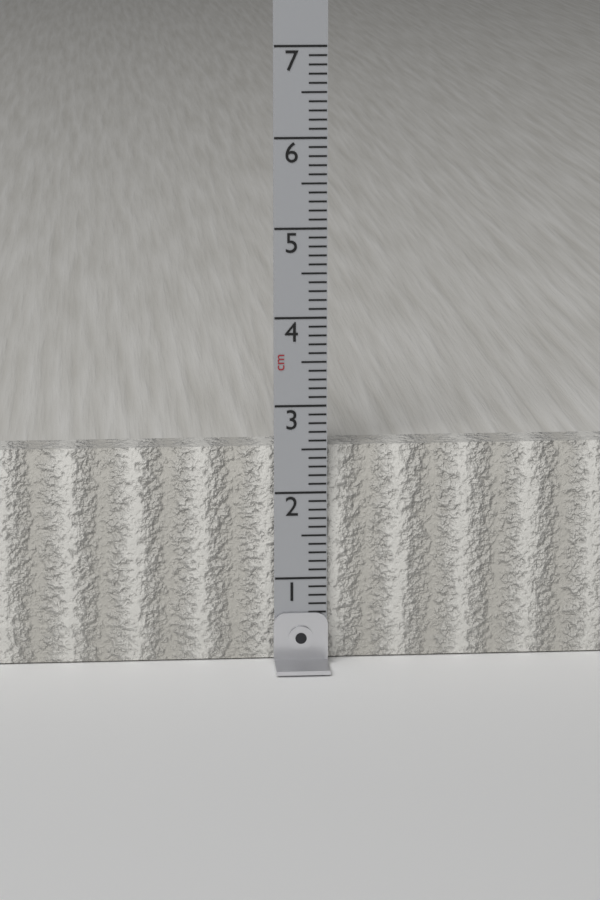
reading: 2.5 cm
